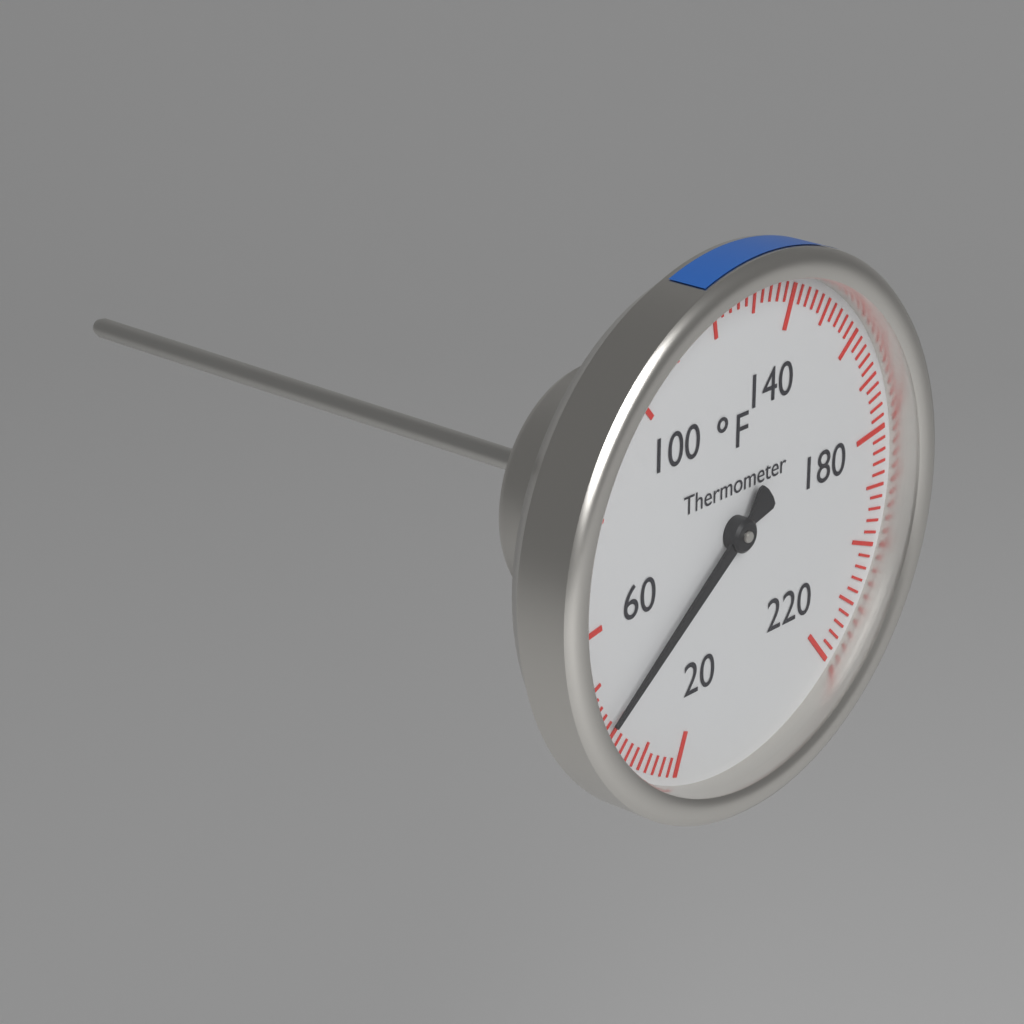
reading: 42 °F
